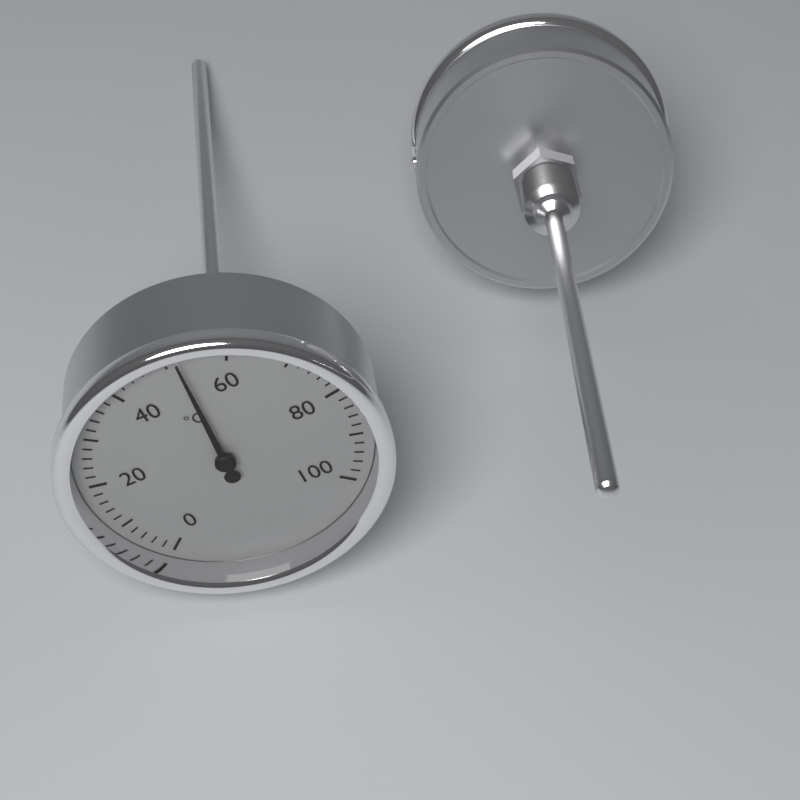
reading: 52 °C
